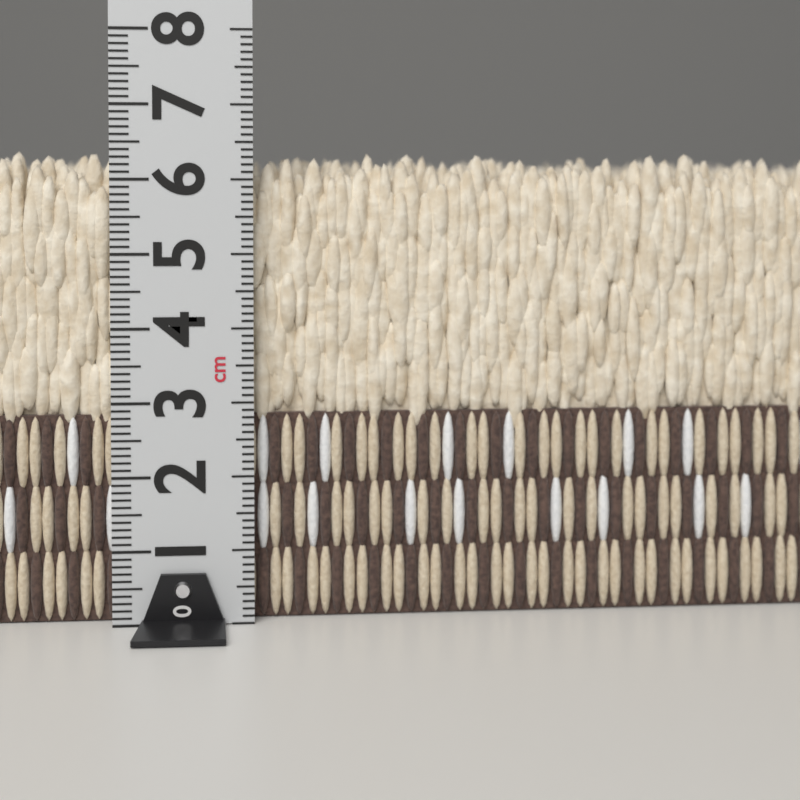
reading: 6.4 cm
